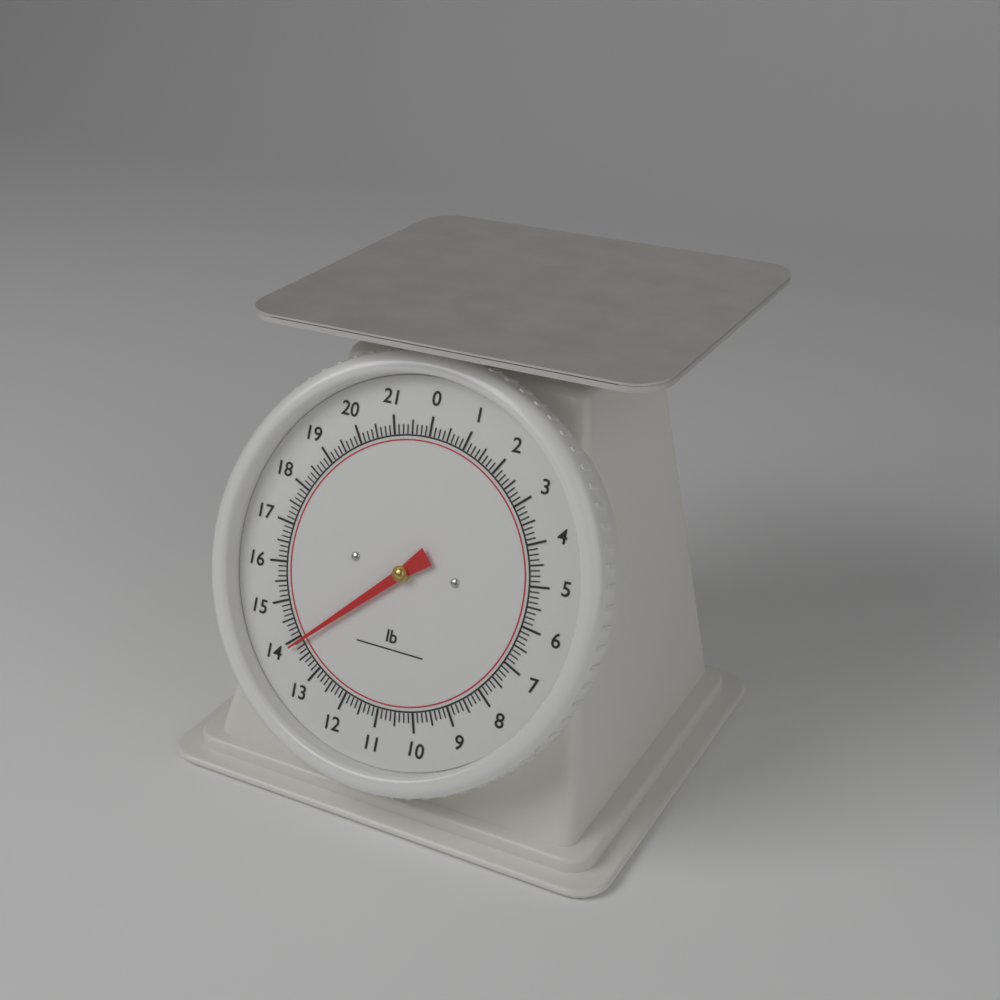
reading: 13.875 lb
